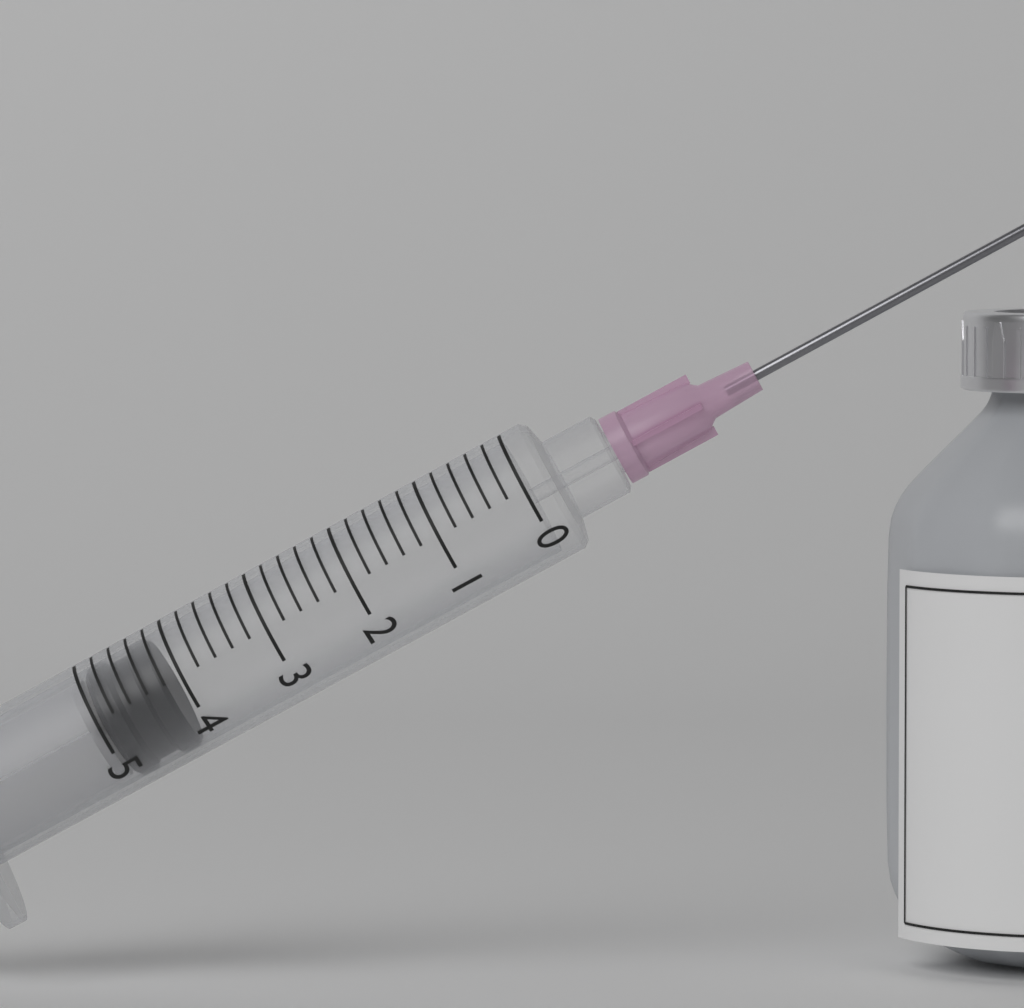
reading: 4.2 (no unit)
